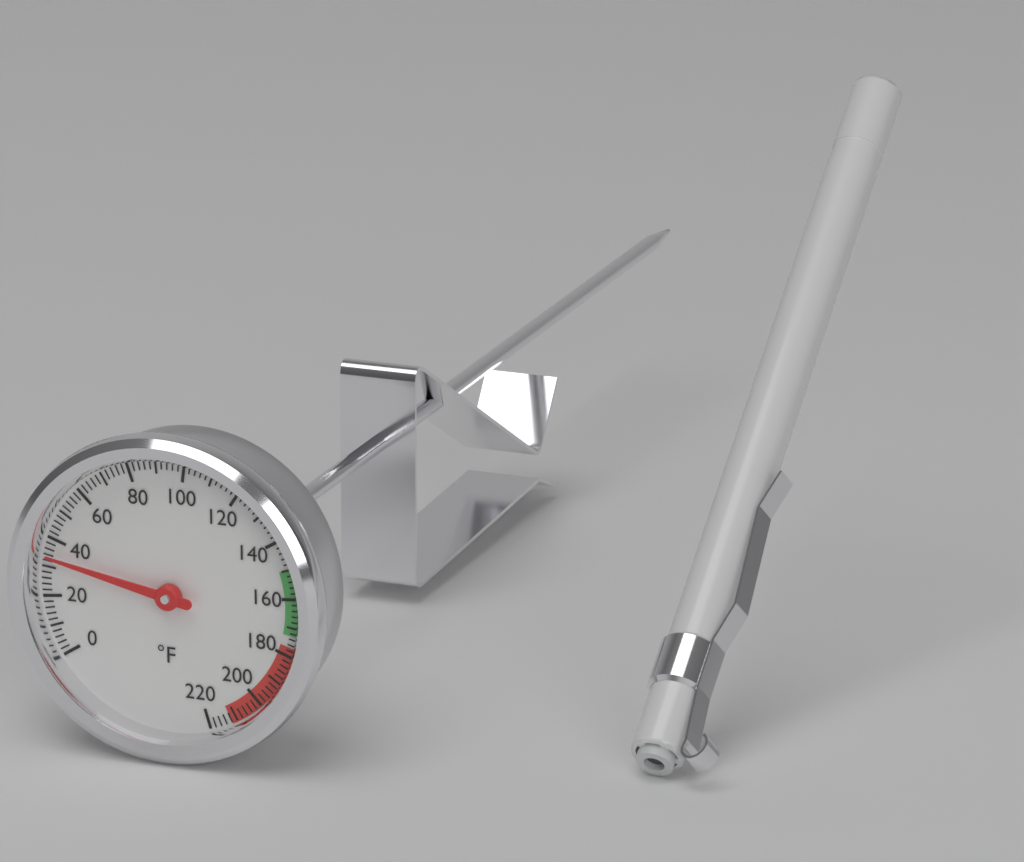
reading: 34 °F
